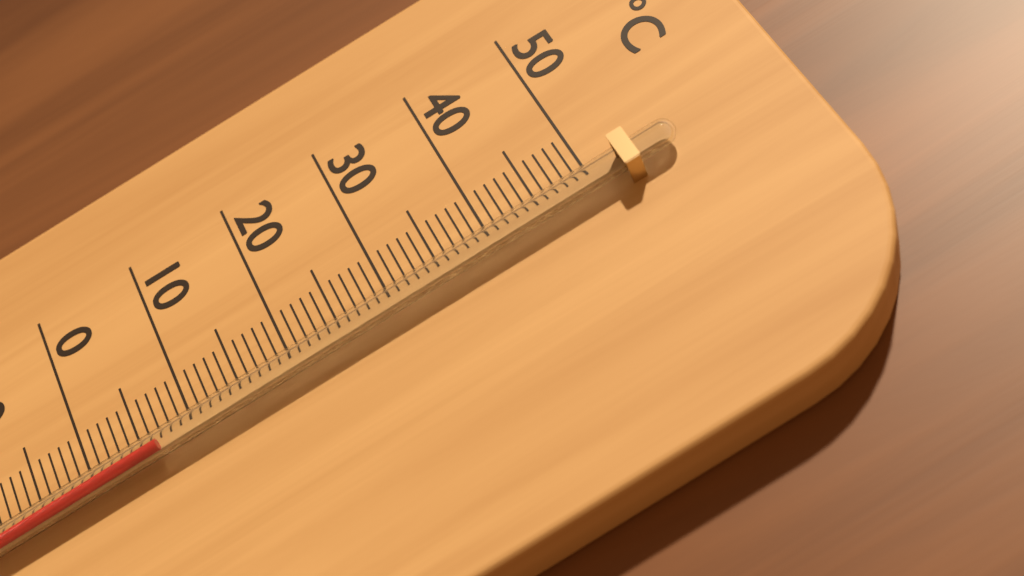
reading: 7 °C
